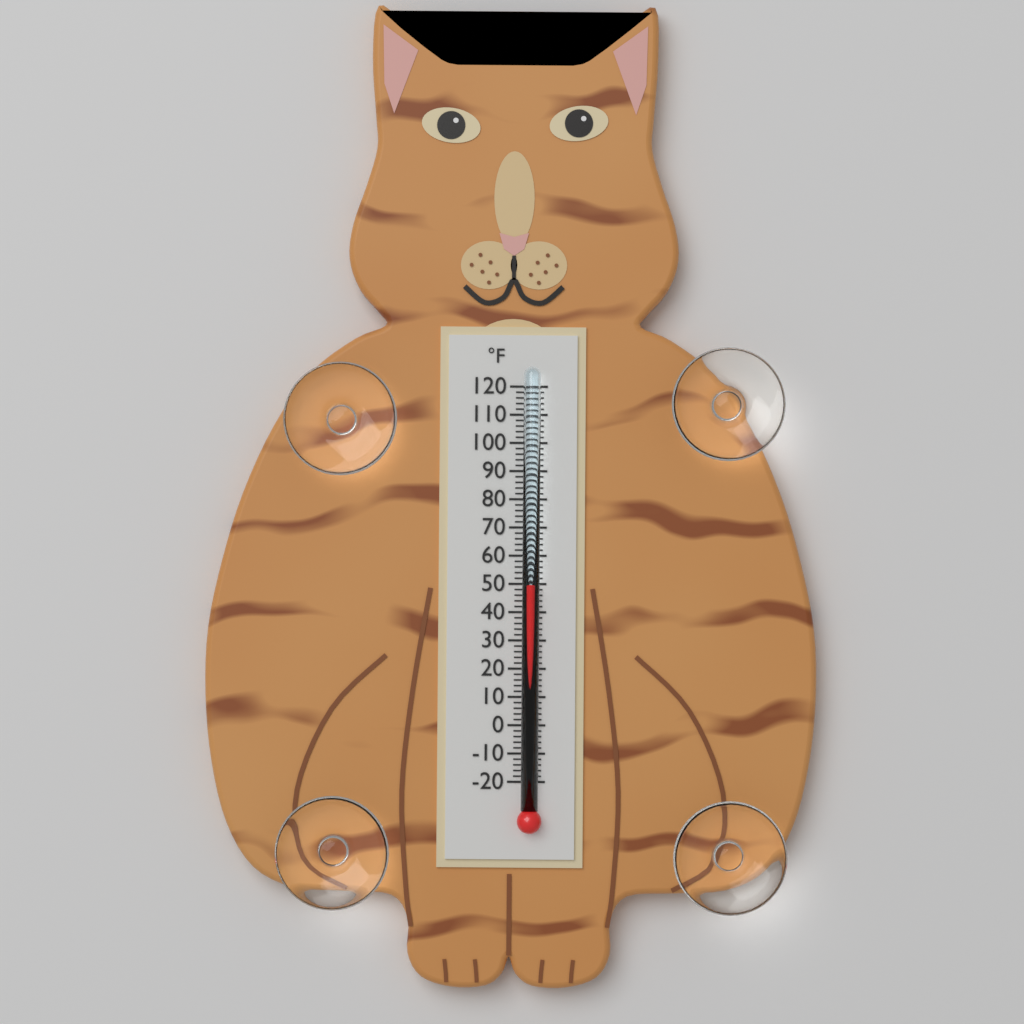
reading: 50 °F
